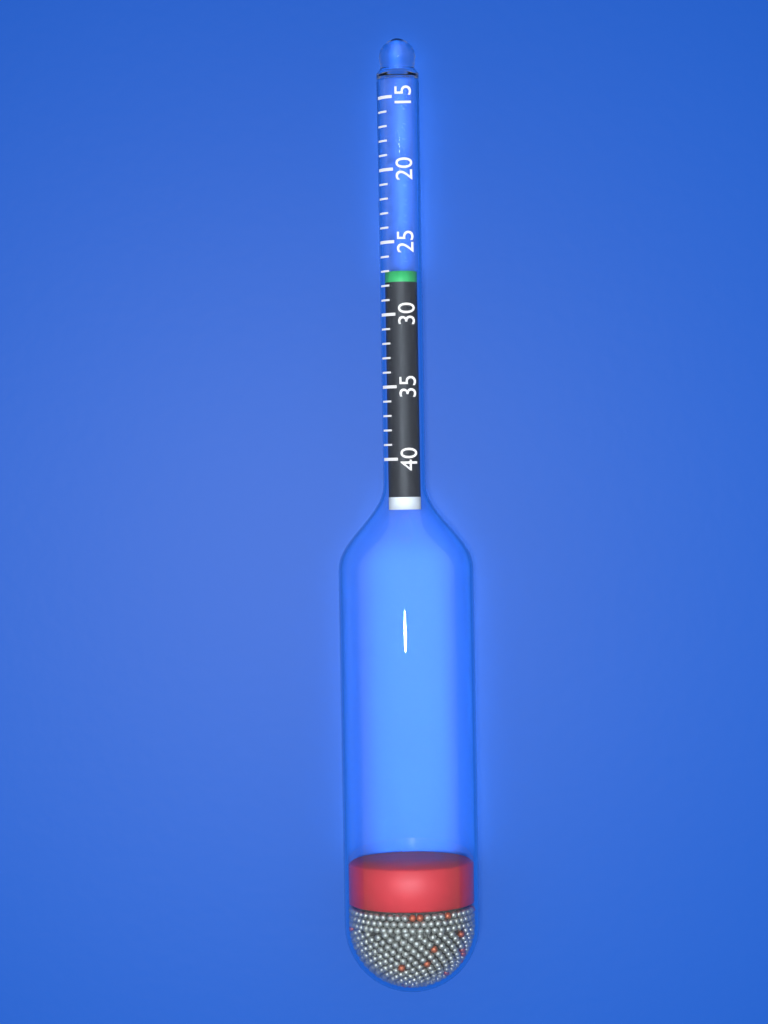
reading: 27 (no unit)
